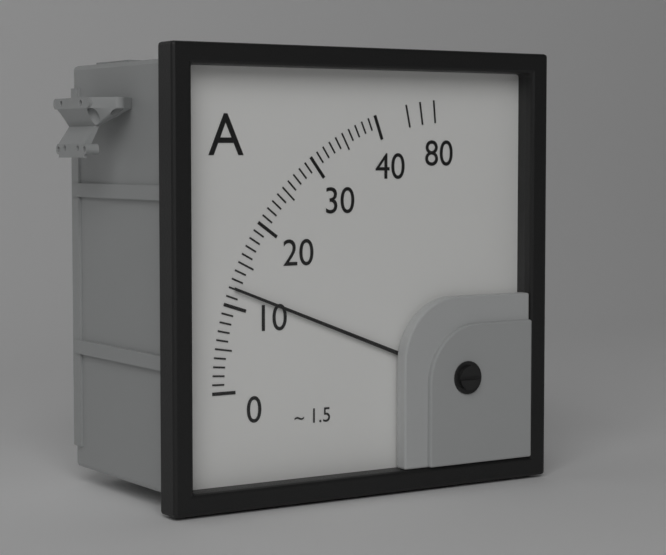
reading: 12 A
